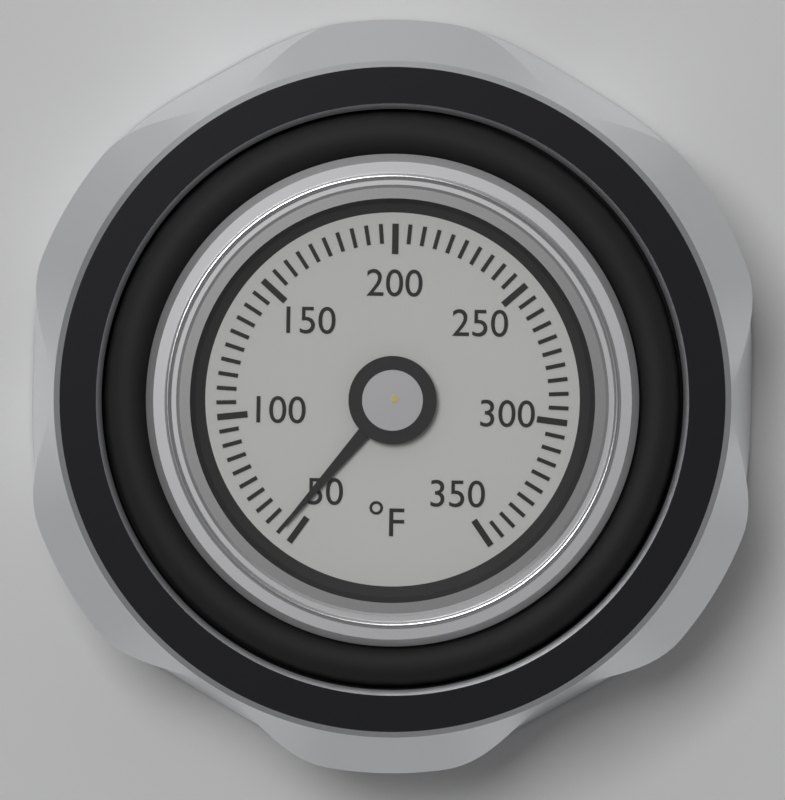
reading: 55 °F
